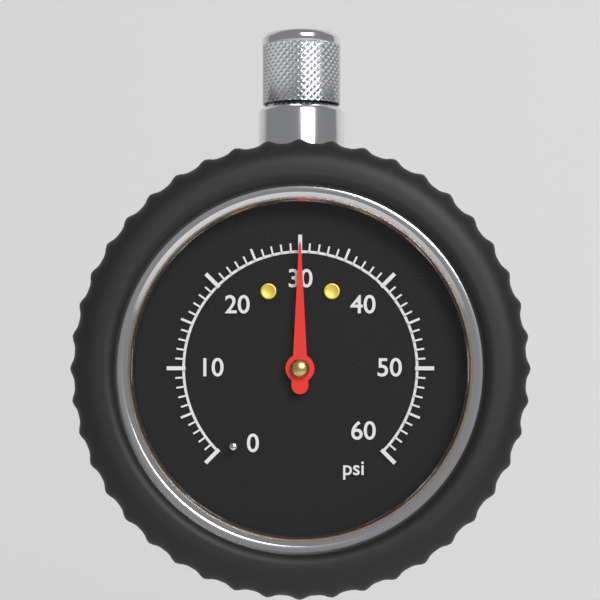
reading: 30 psi
